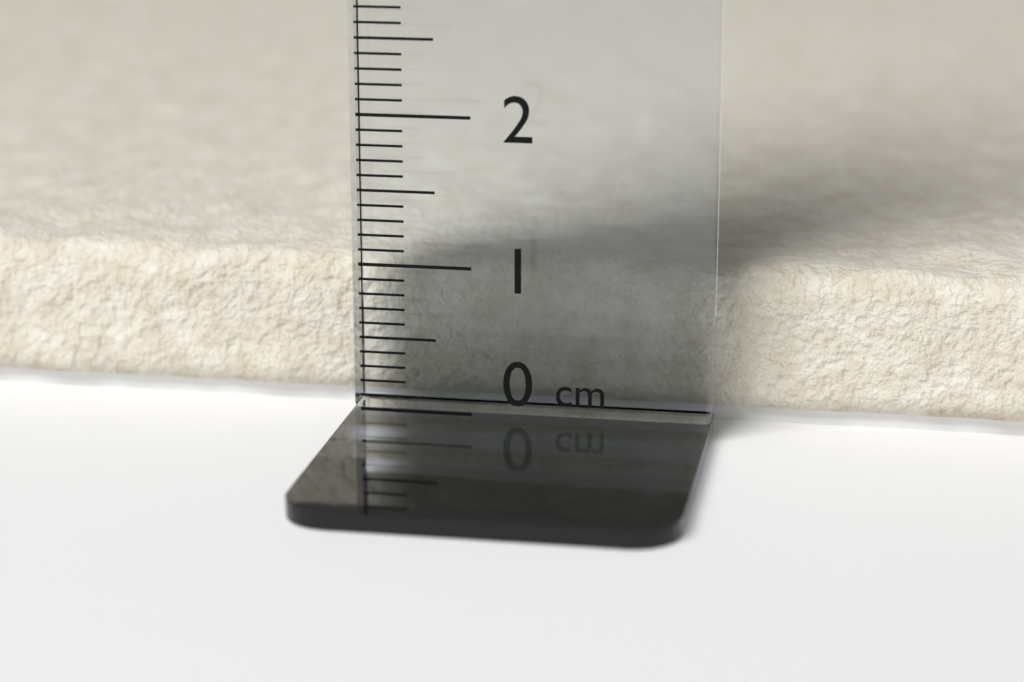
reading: 1.0 cm
